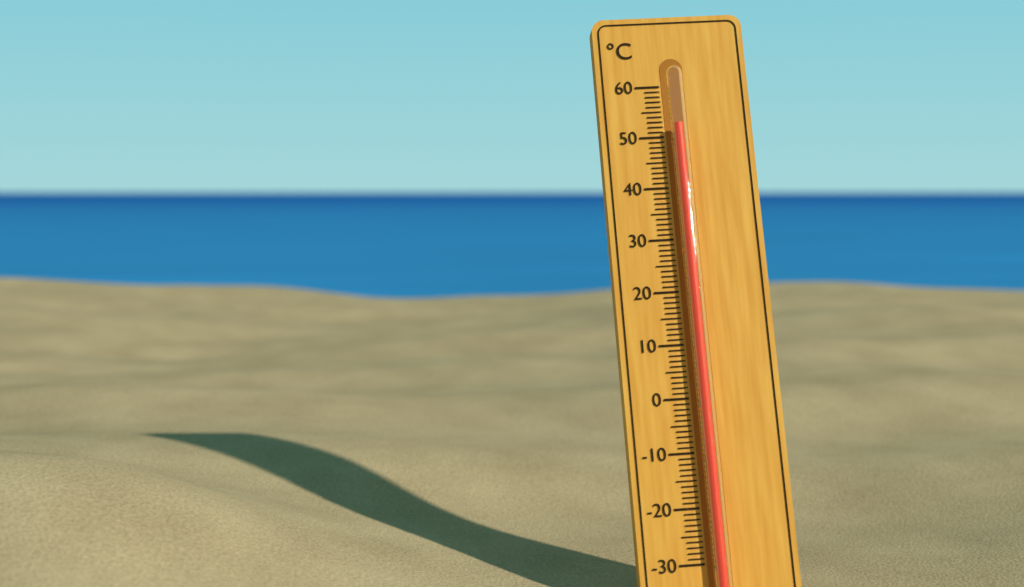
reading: 52 °C
